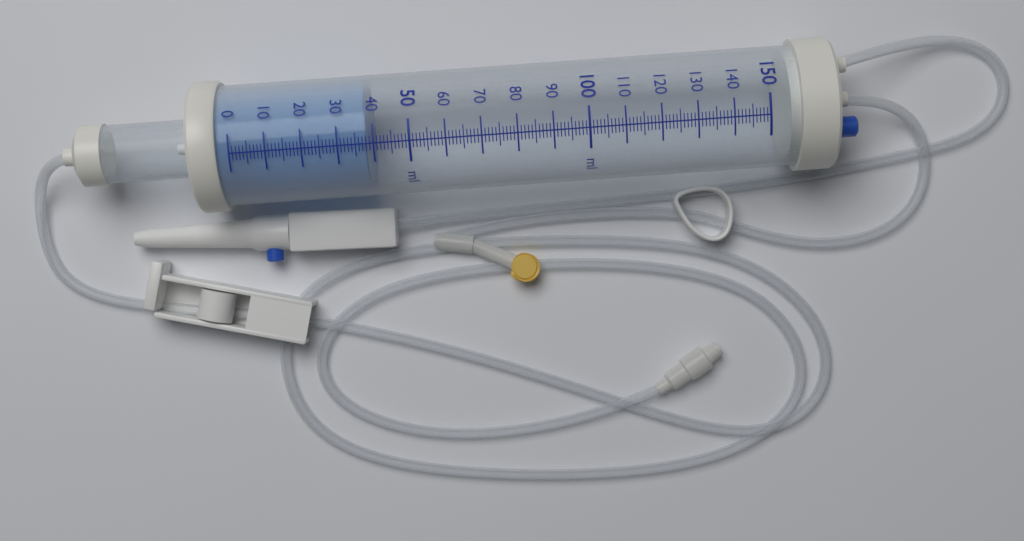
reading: 38 ml
